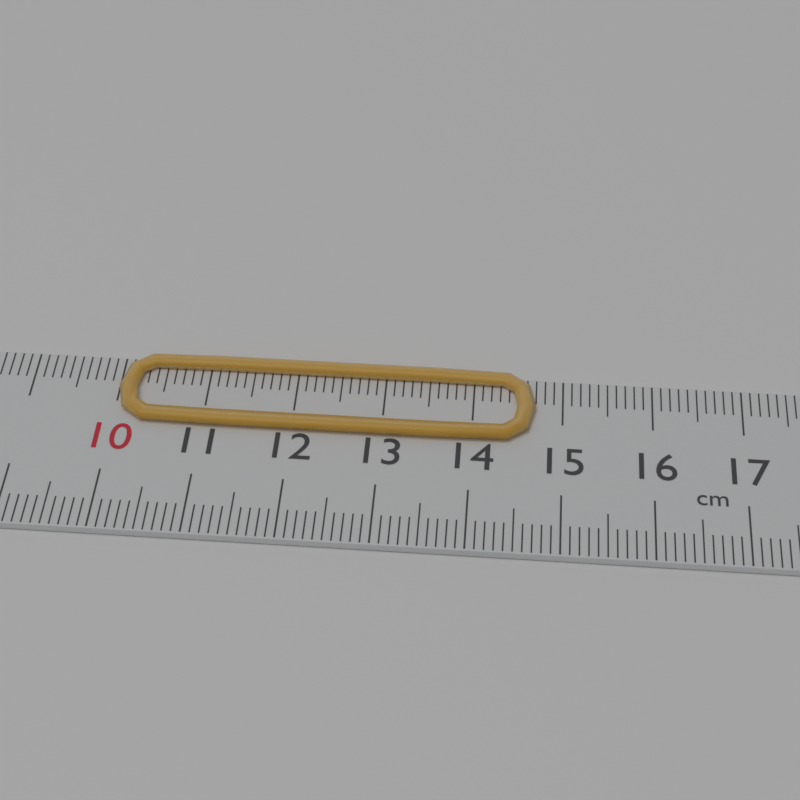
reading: 14.7 cm
